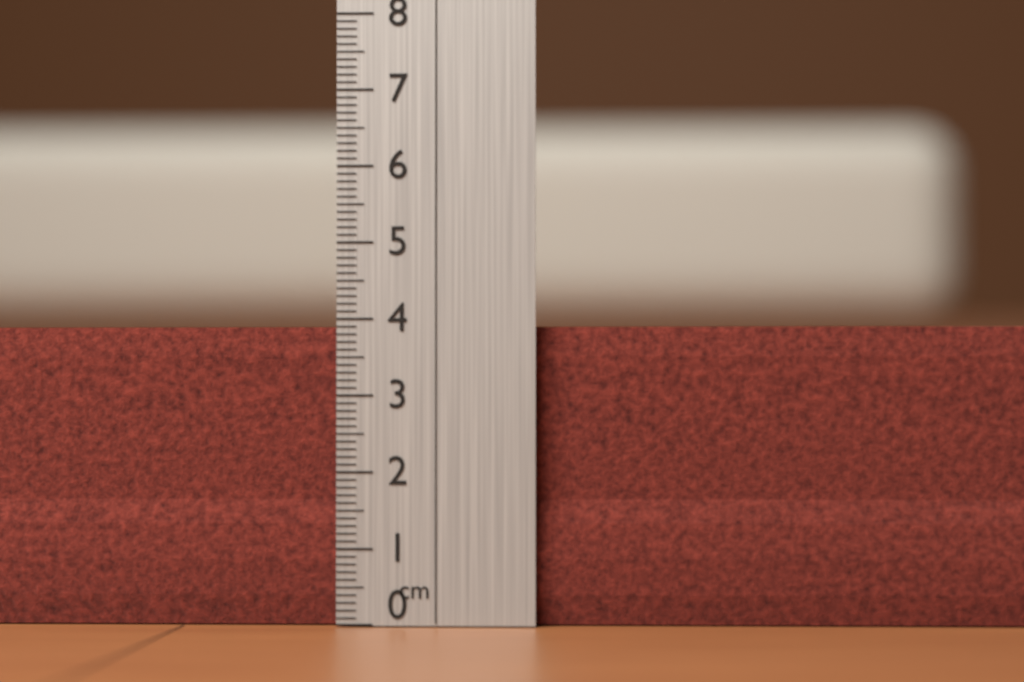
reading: 3.9 cm
